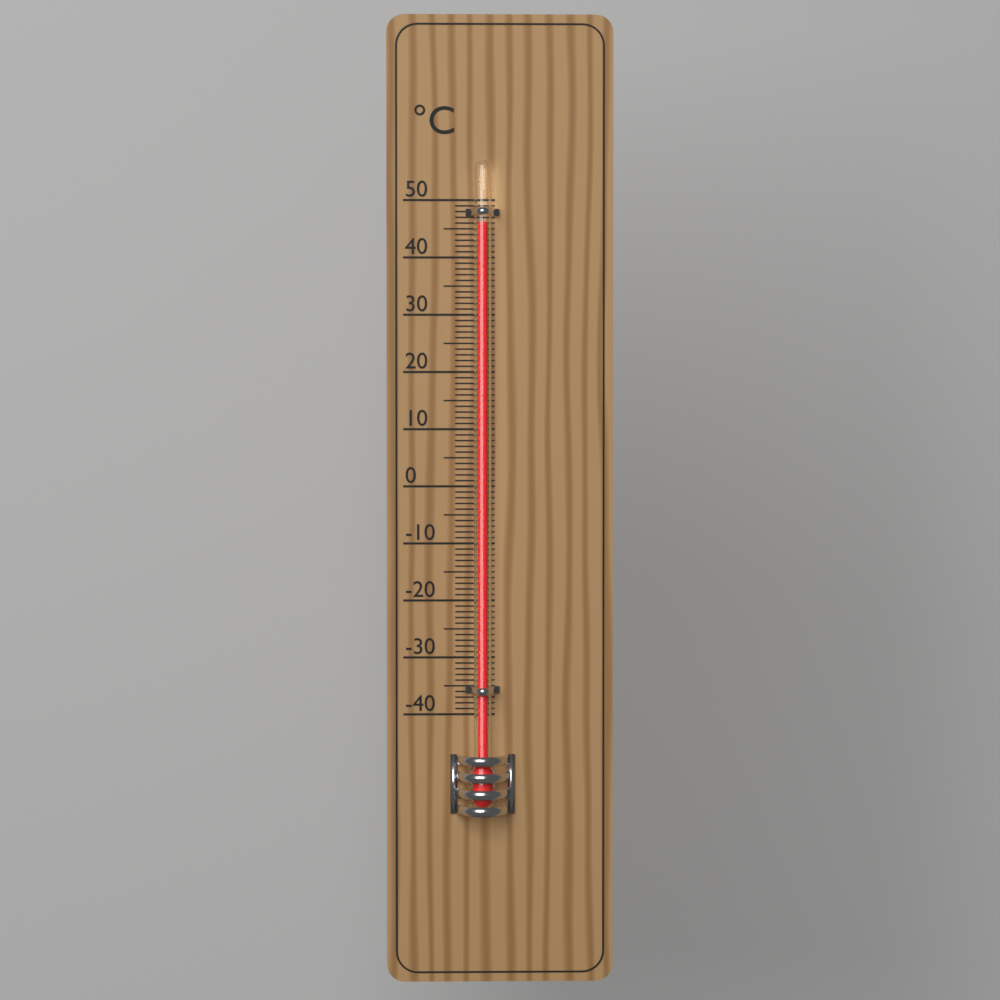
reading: 46 °C
